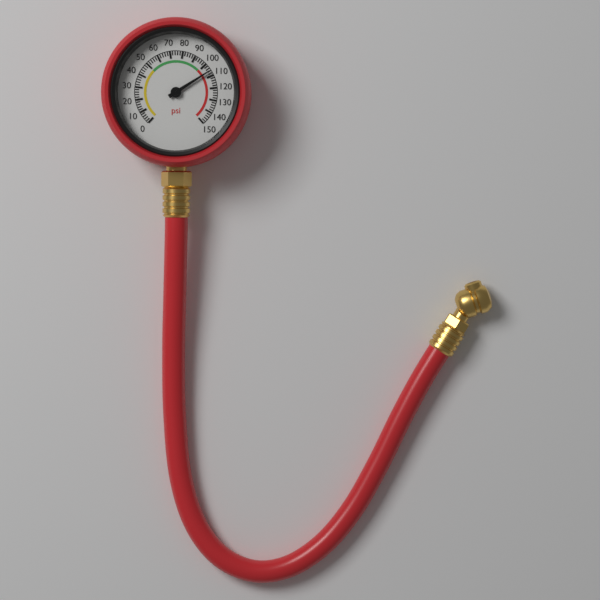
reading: 106 psi
